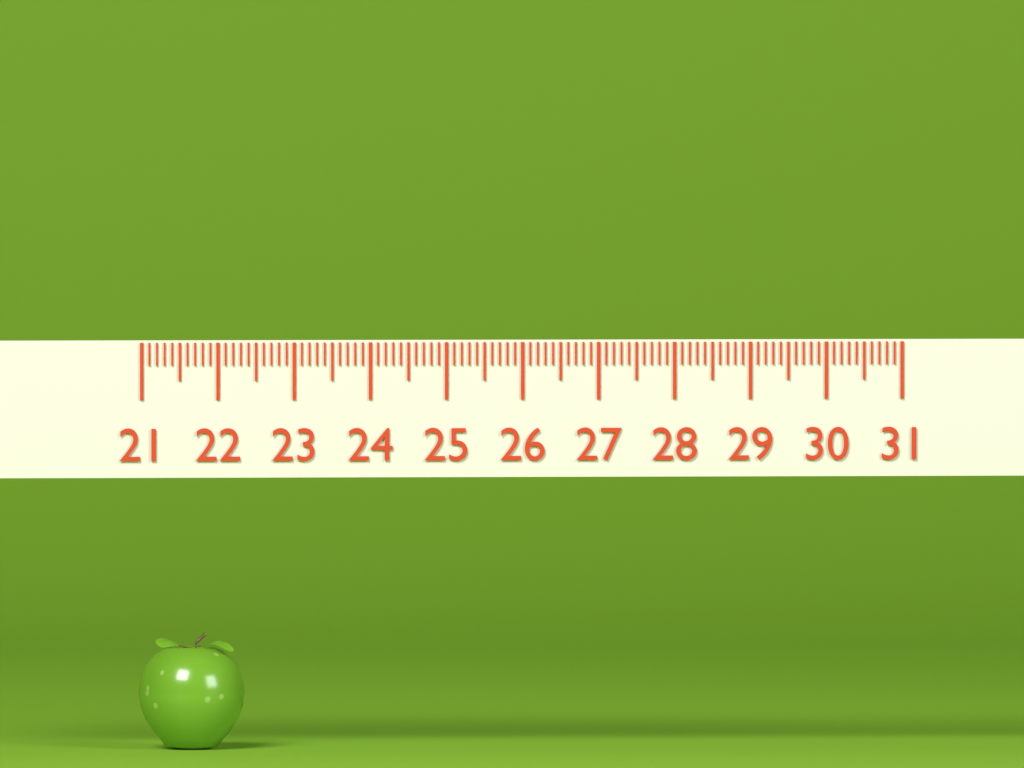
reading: 22.4 (no unit)
